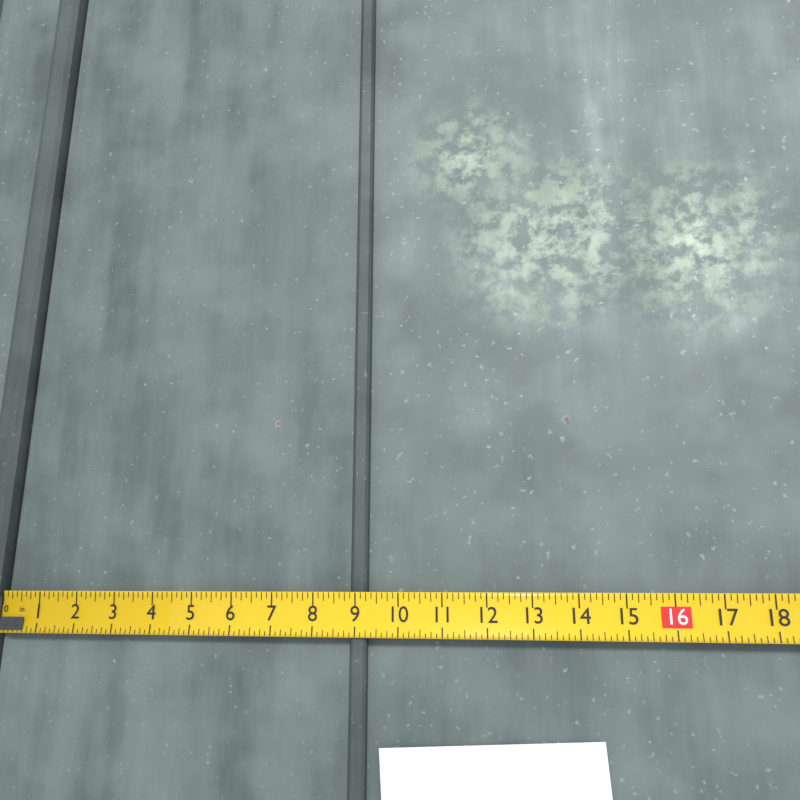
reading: 9.250 in
